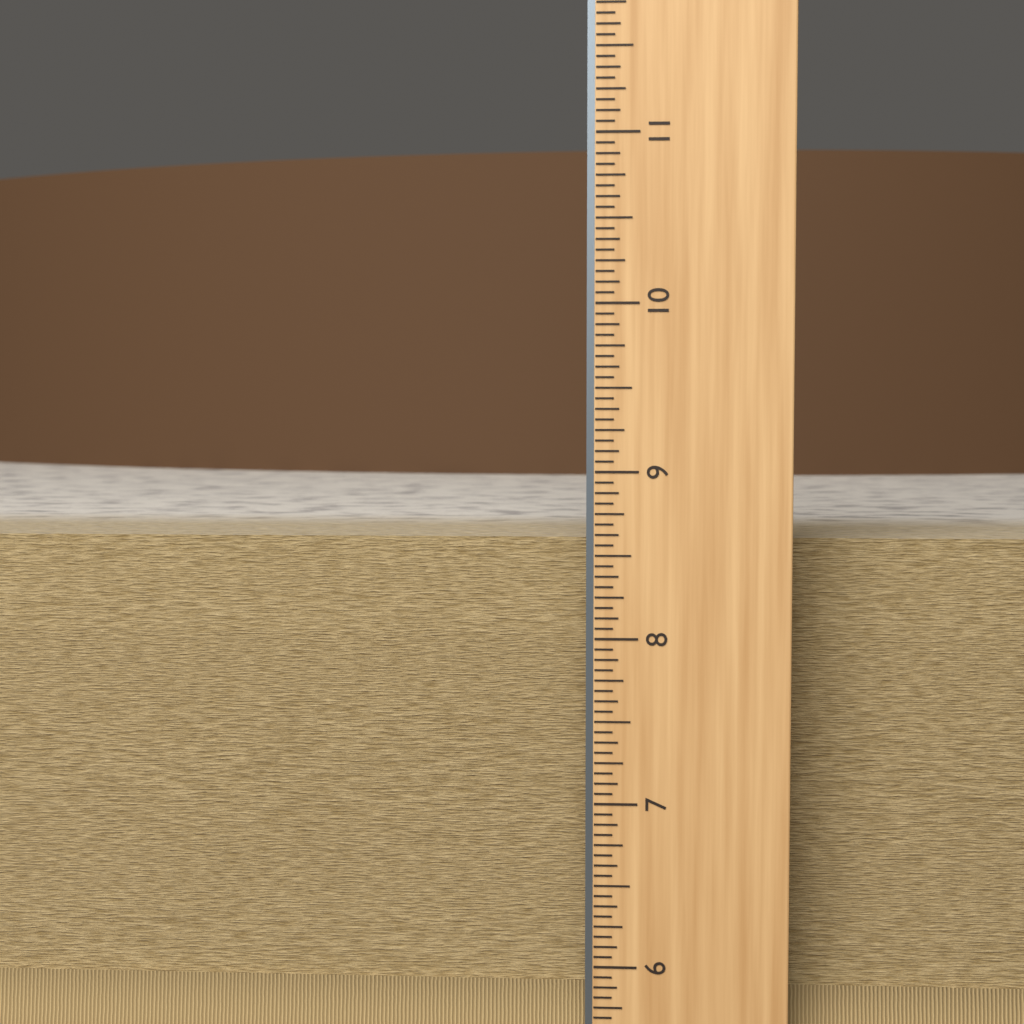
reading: 8.5625 in
